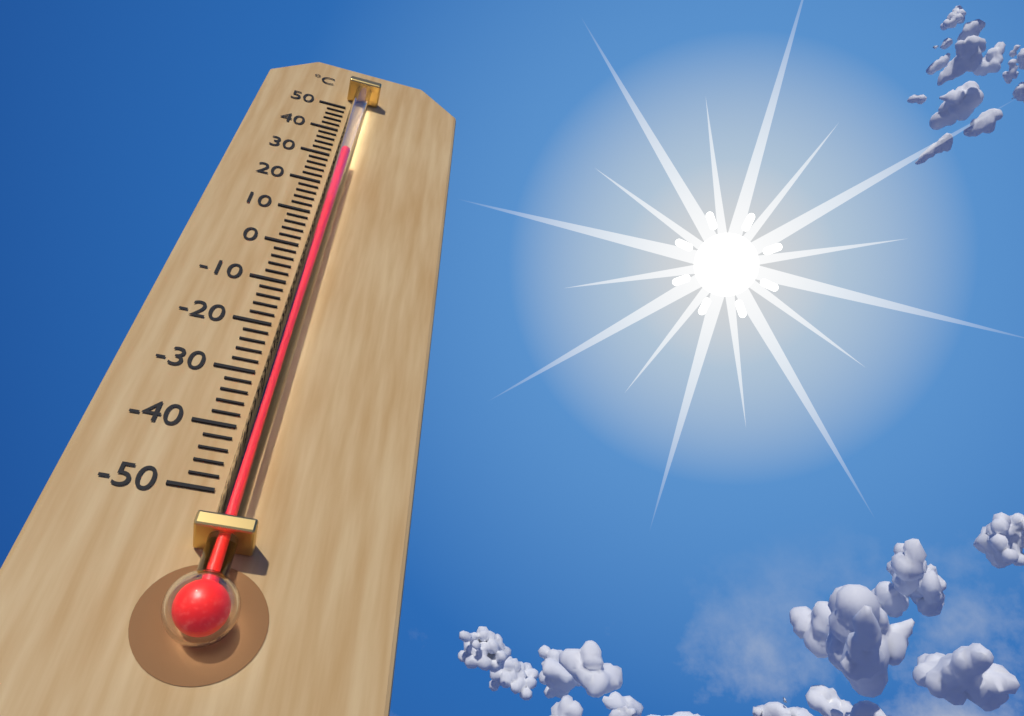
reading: 28 °C
